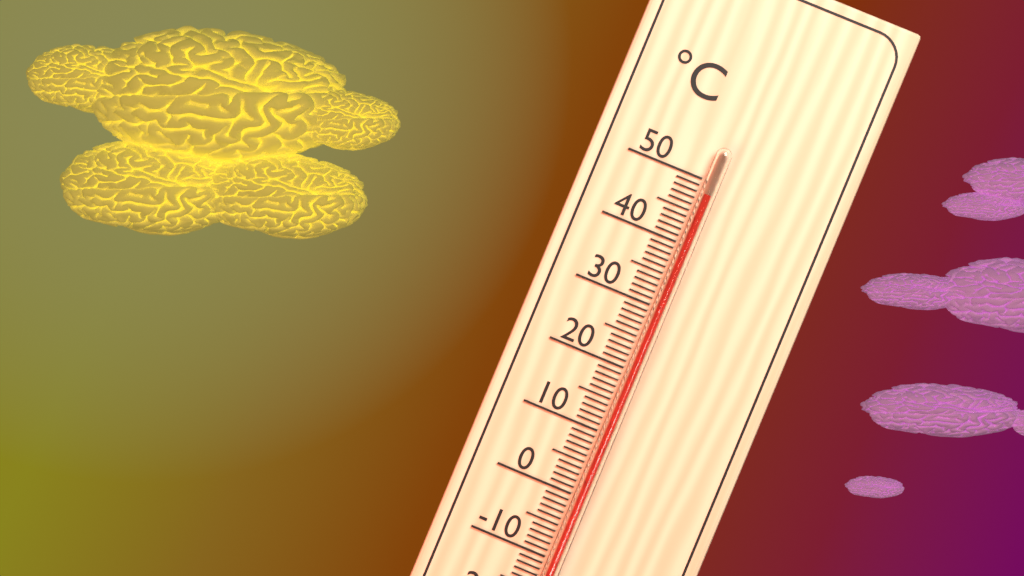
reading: 48 °C
